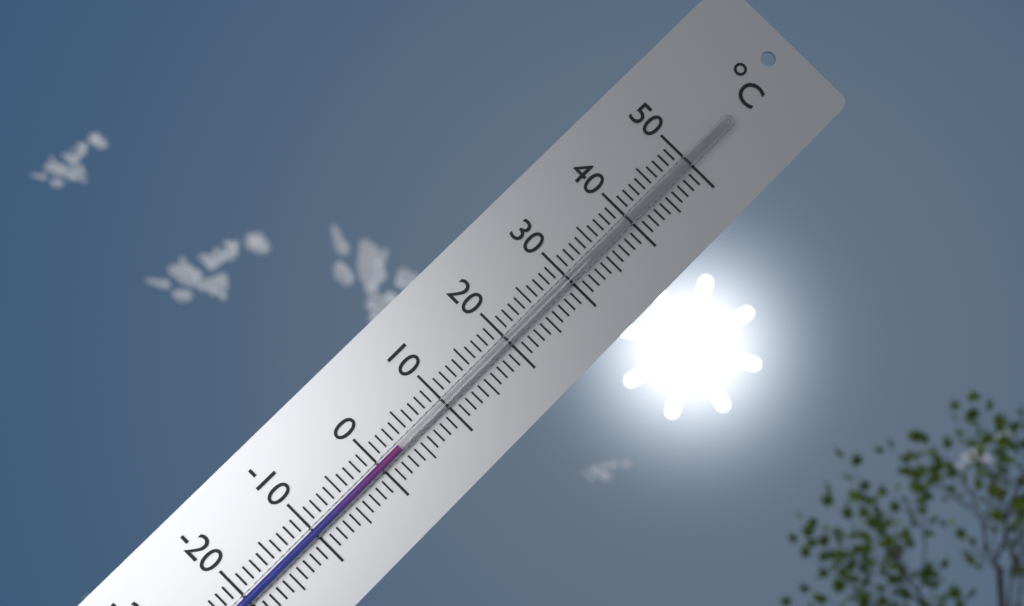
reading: 3 °C
